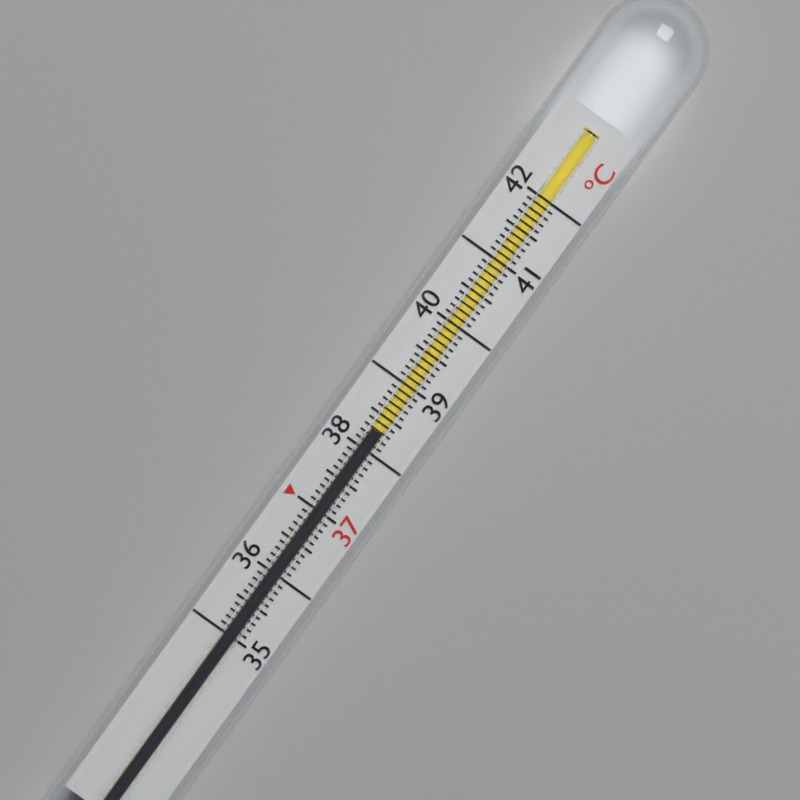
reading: 38.3 °C
